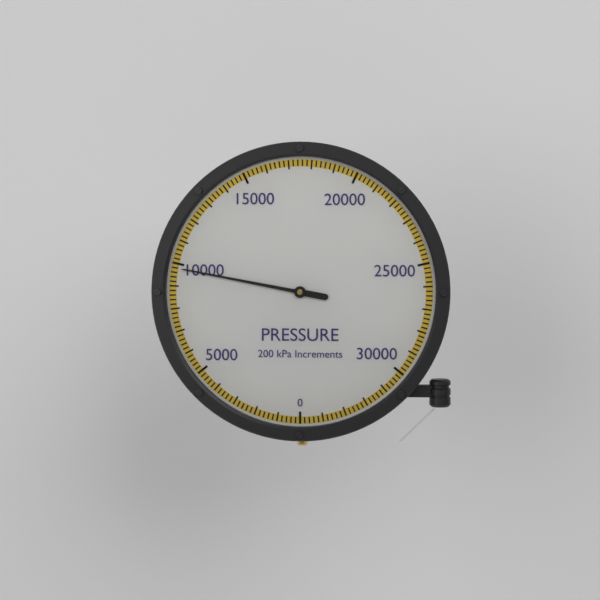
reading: 9800 kPa
